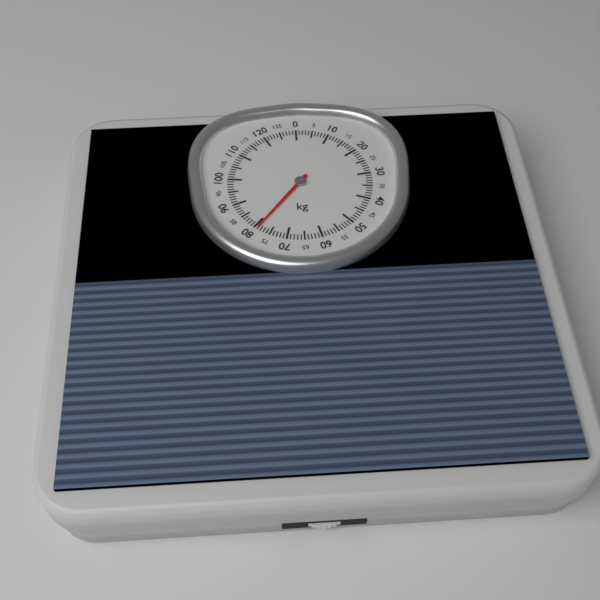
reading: 79 kg
